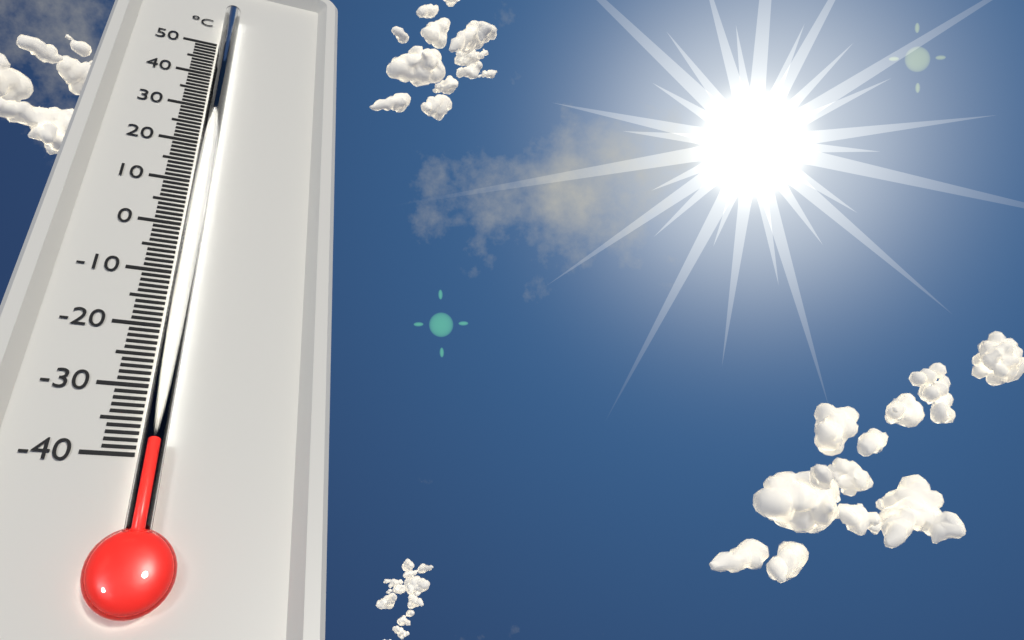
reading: -39 °C
